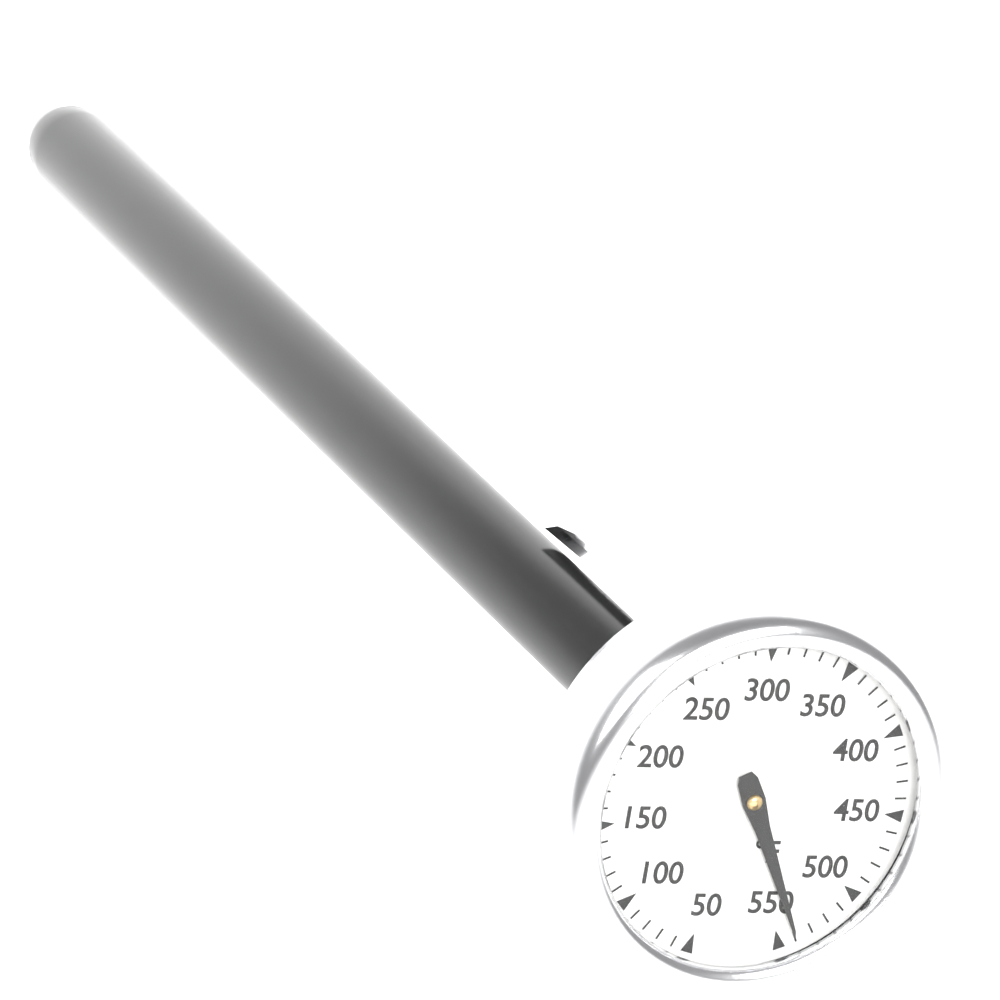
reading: 540 °F
